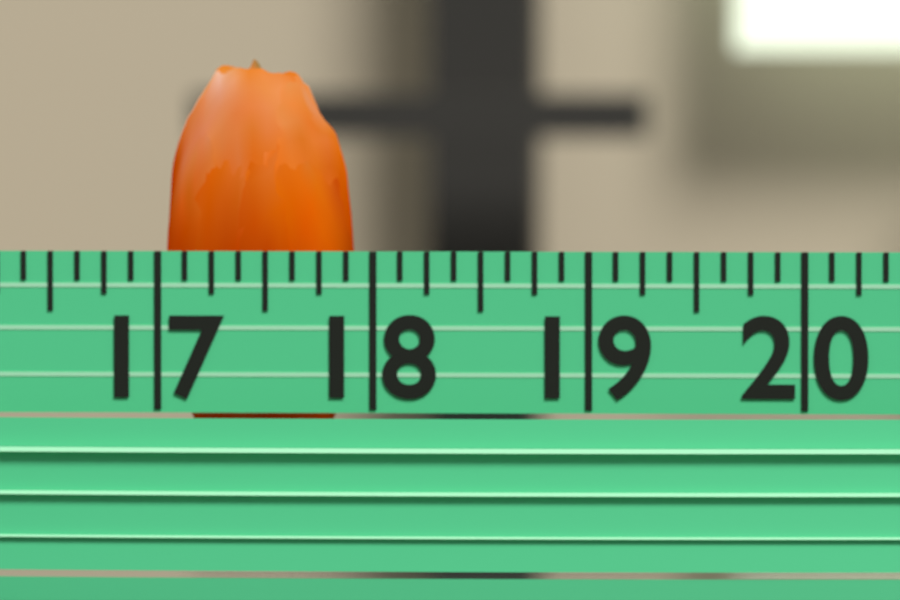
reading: 17.875 (no unit)
